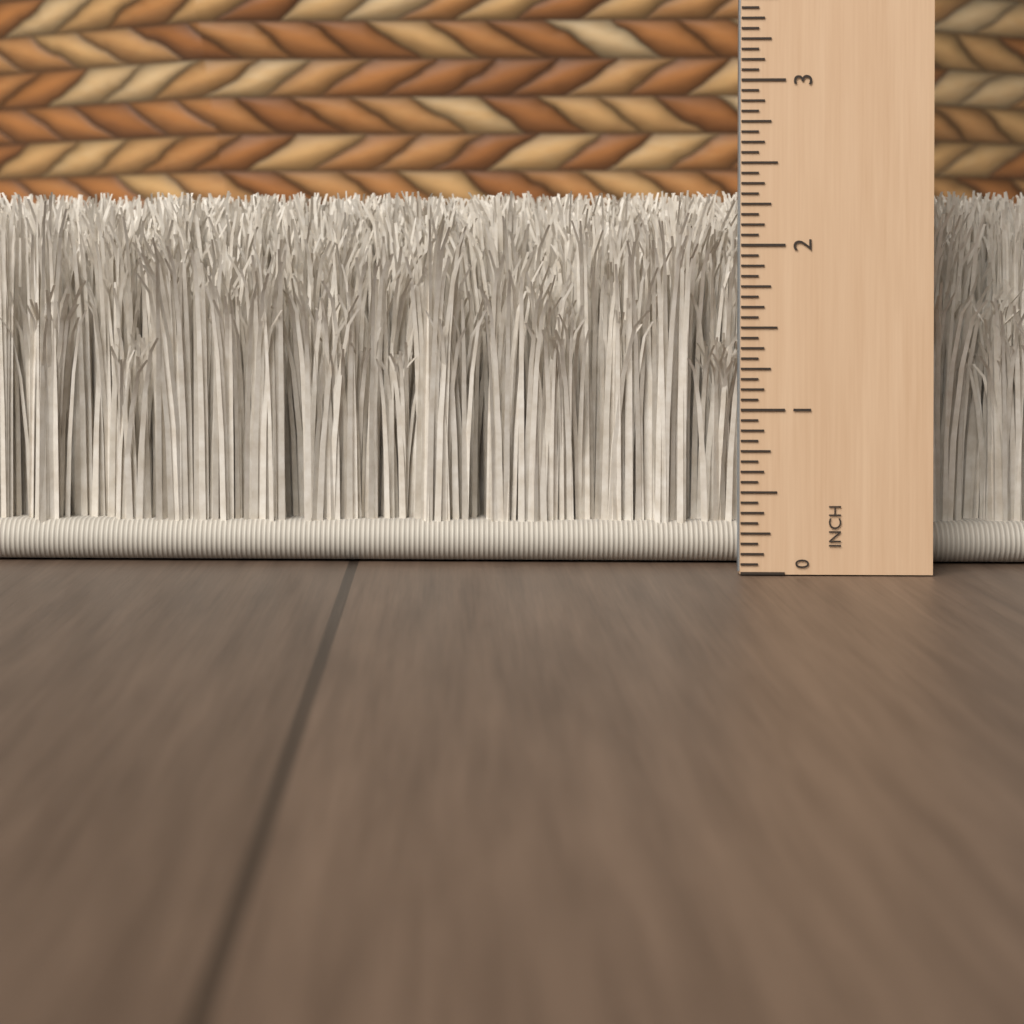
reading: 2.3750 in
